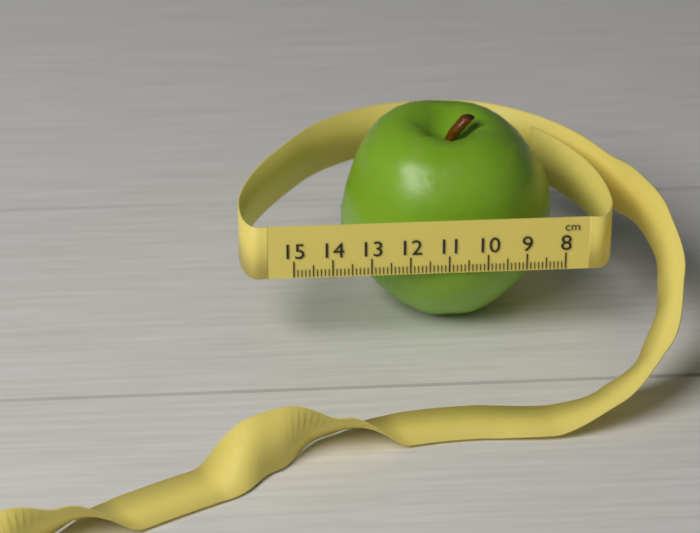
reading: 13.6 cm
